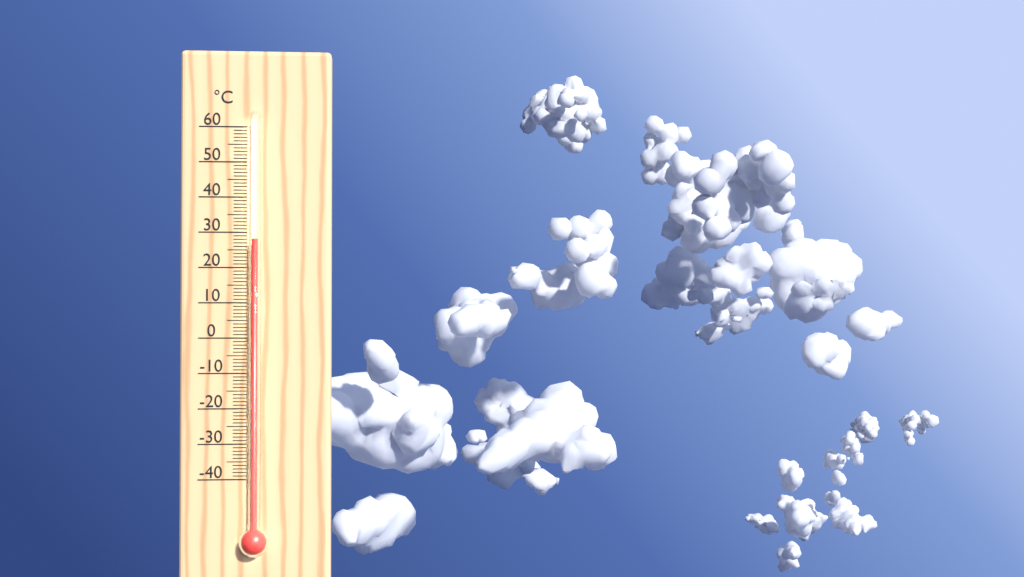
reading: 28 °C
